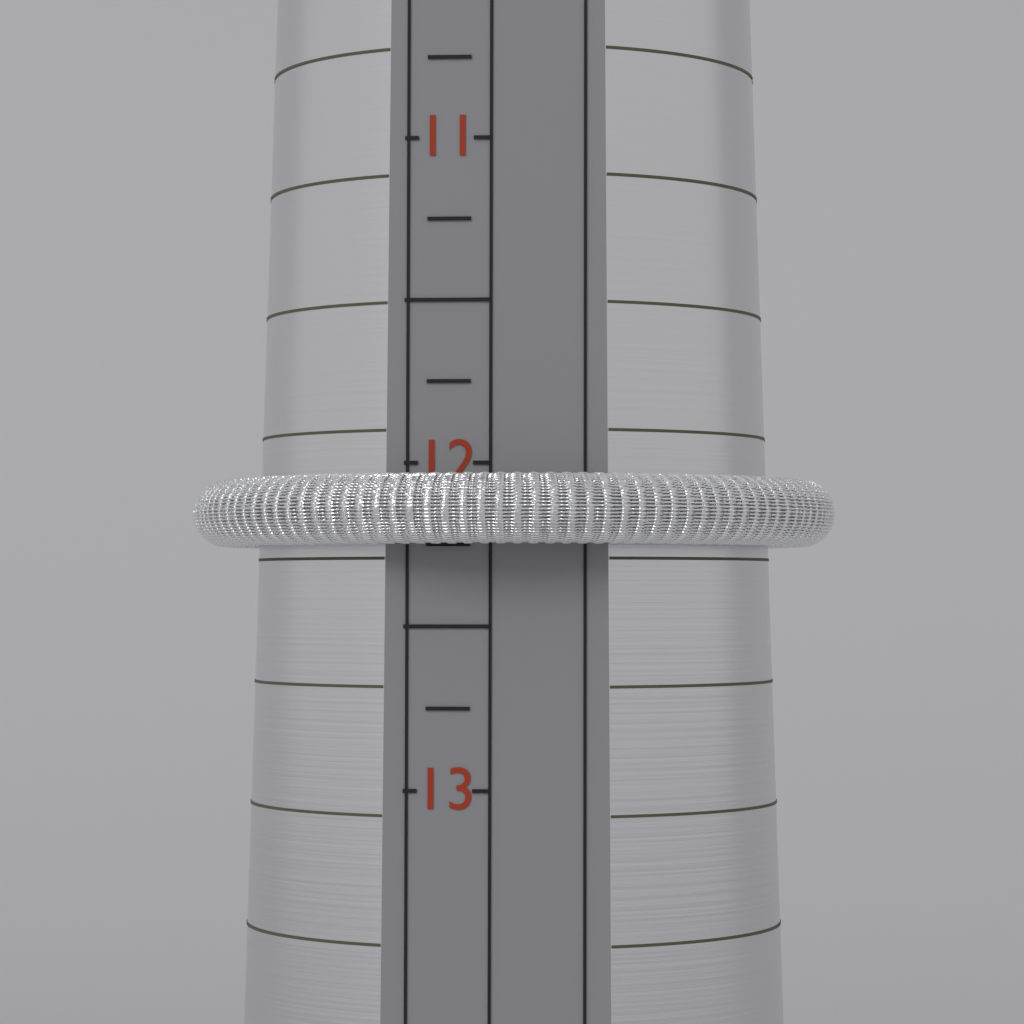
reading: 12.25 (no unit)
